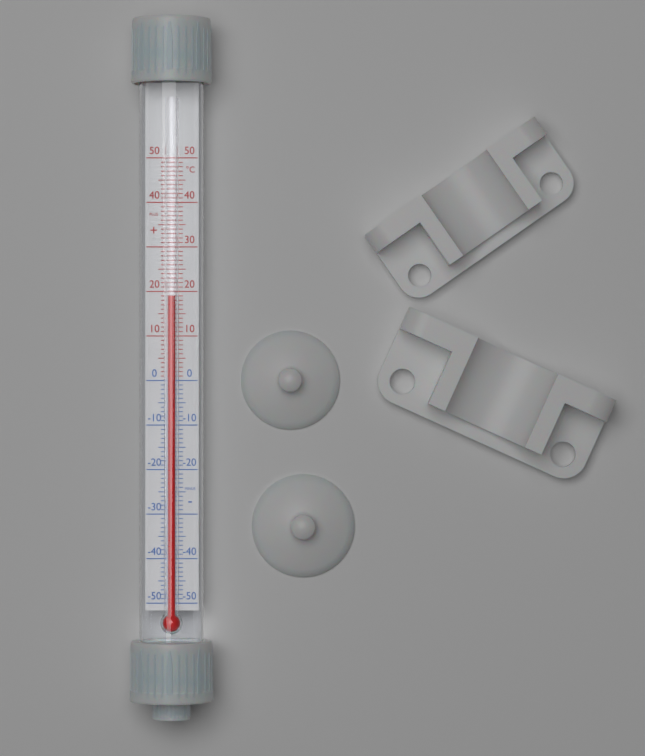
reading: 19 °C
